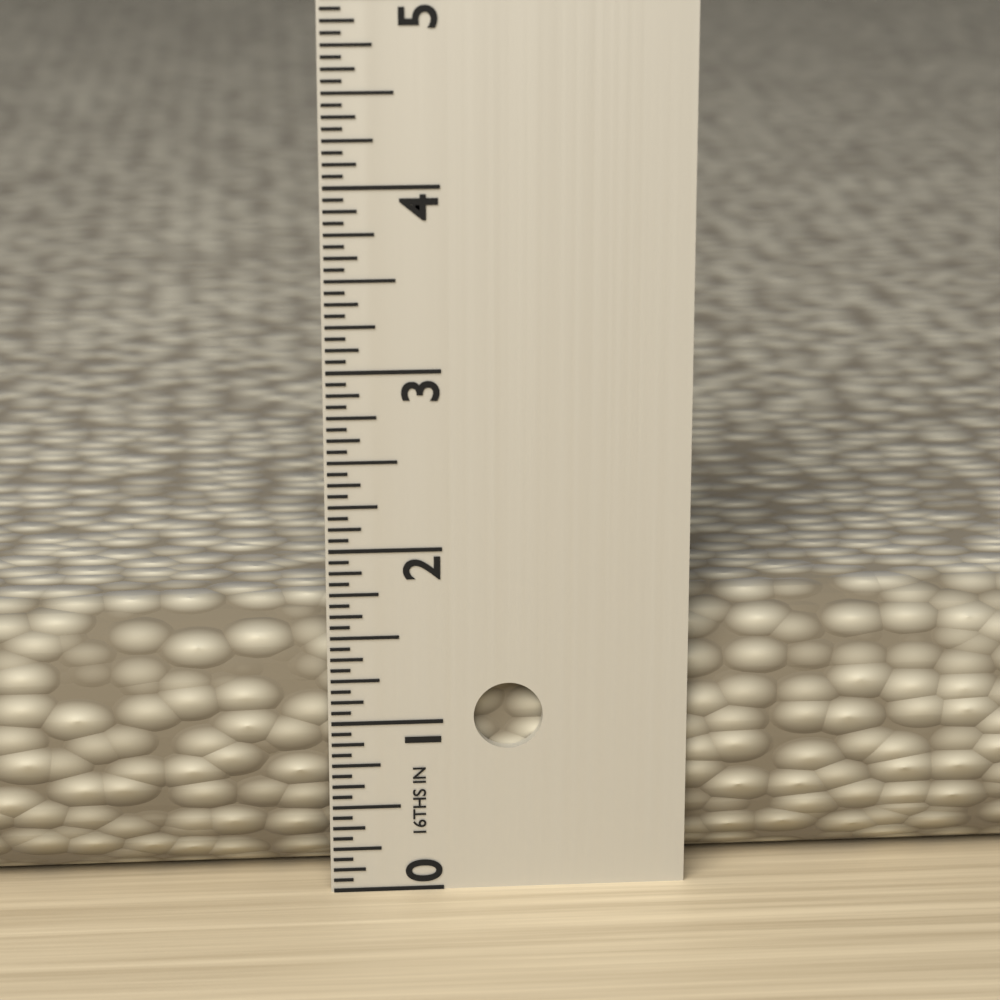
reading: 1.6250 in
